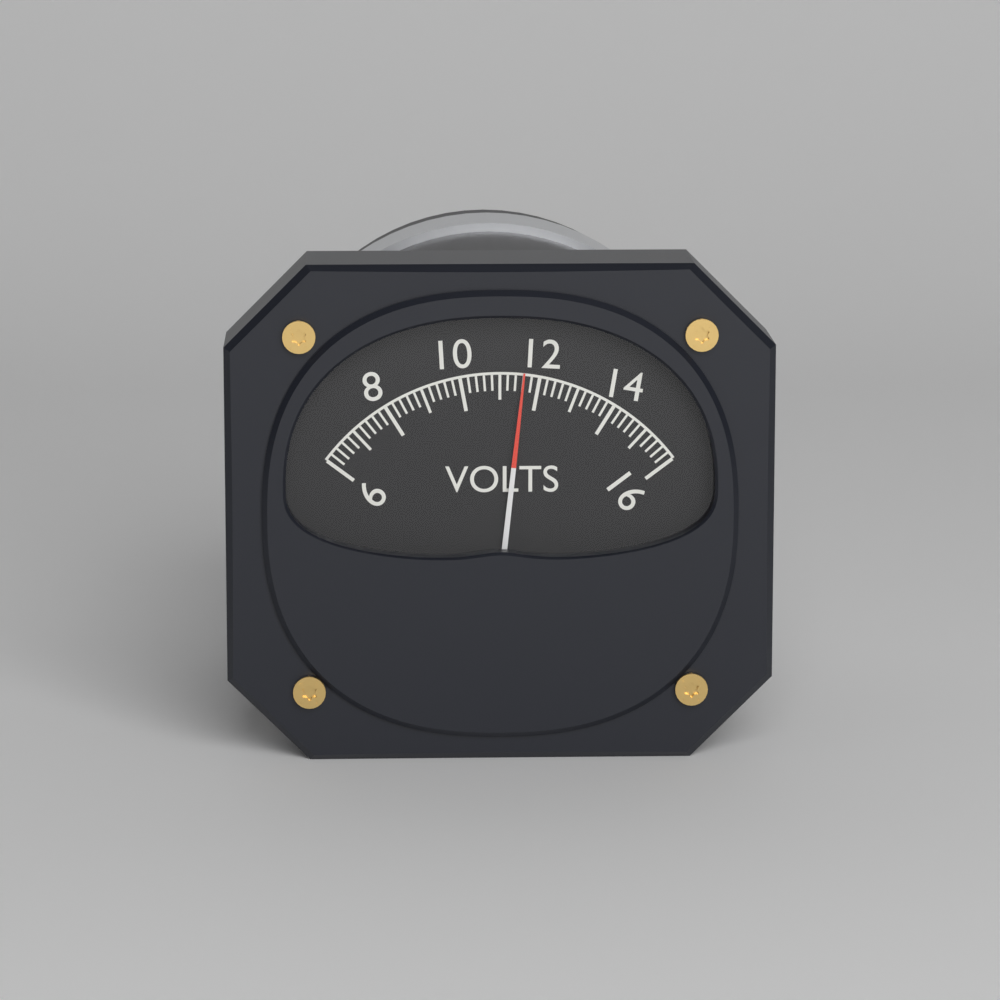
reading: 11.6 V
